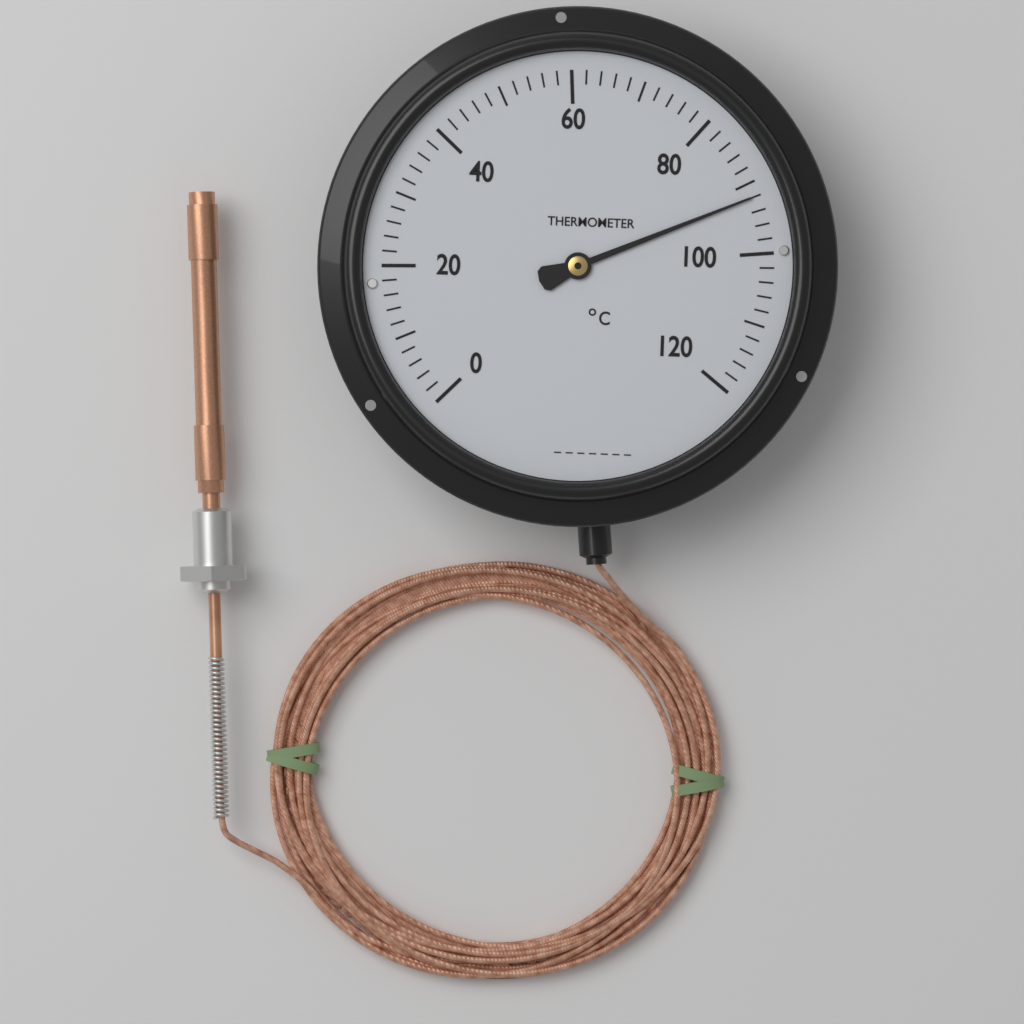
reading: 92 °C
